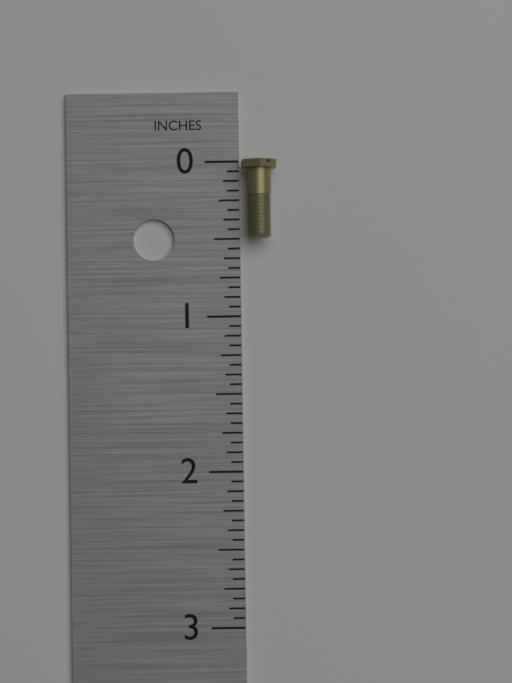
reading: 0.5000 in
